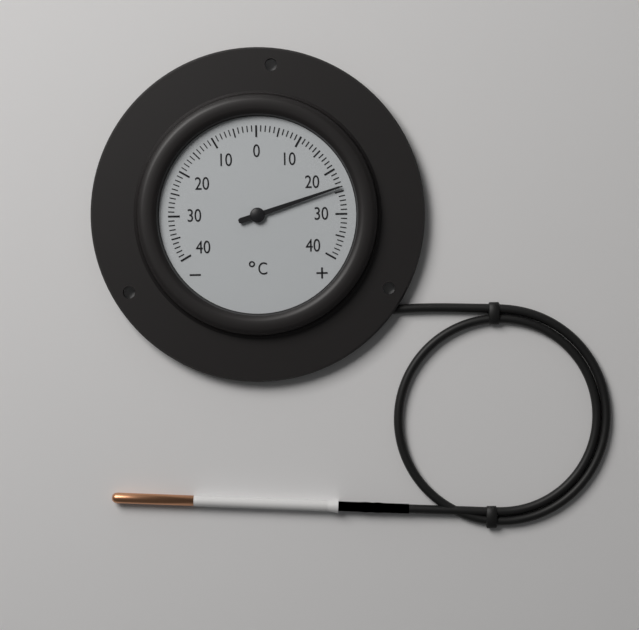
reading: 24 °C
